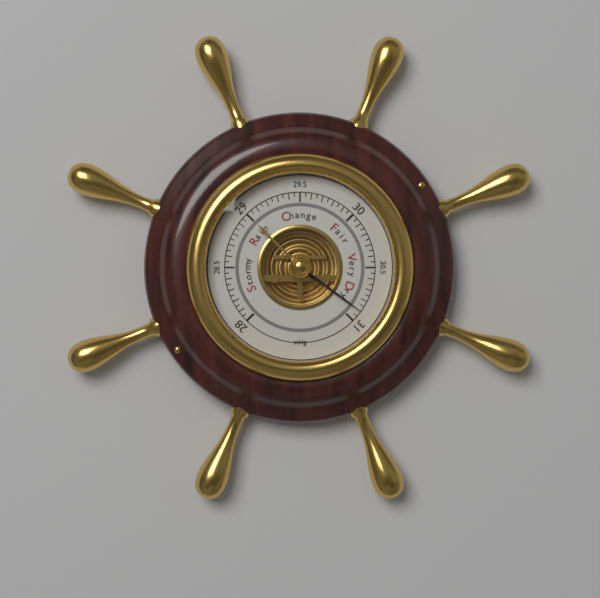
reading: 30.90 inHg
